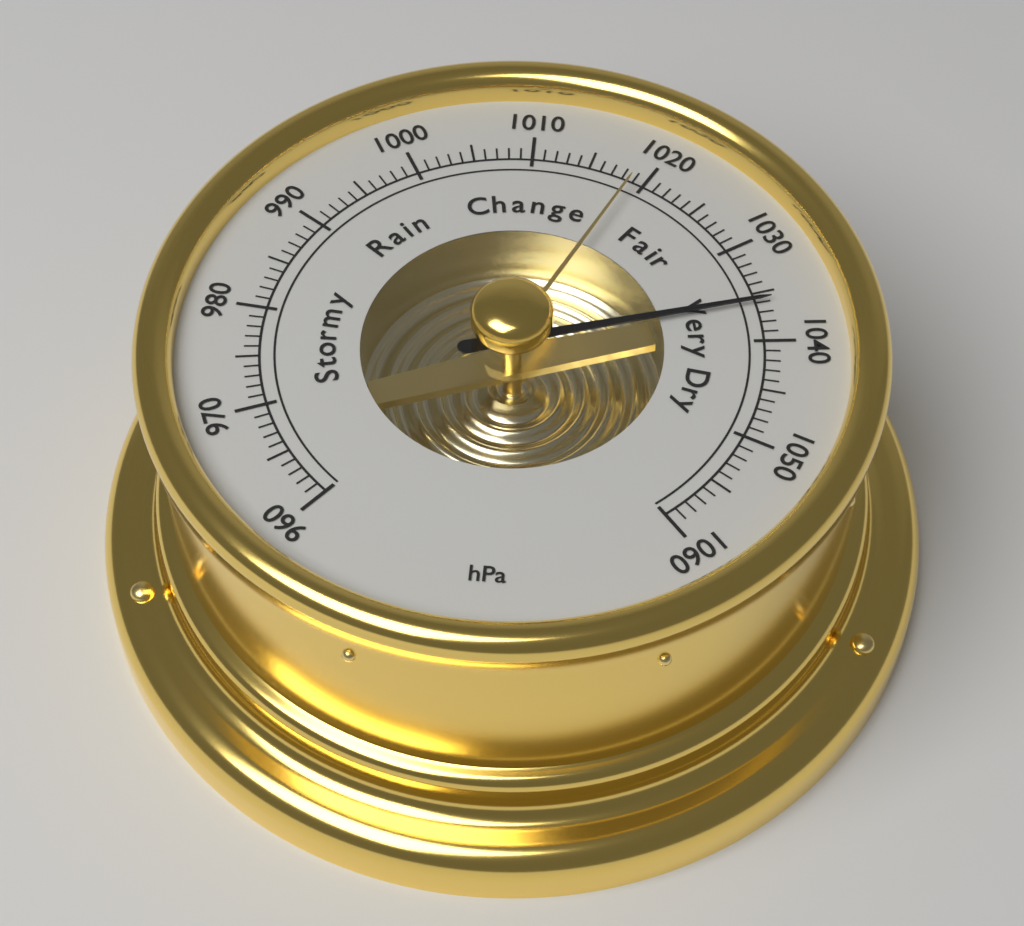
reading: 1036 hPa
